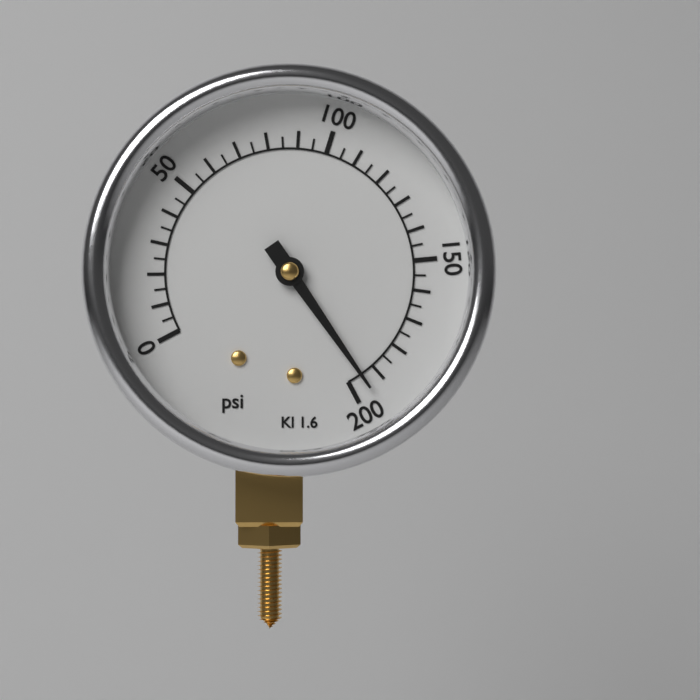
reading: 195 psi
